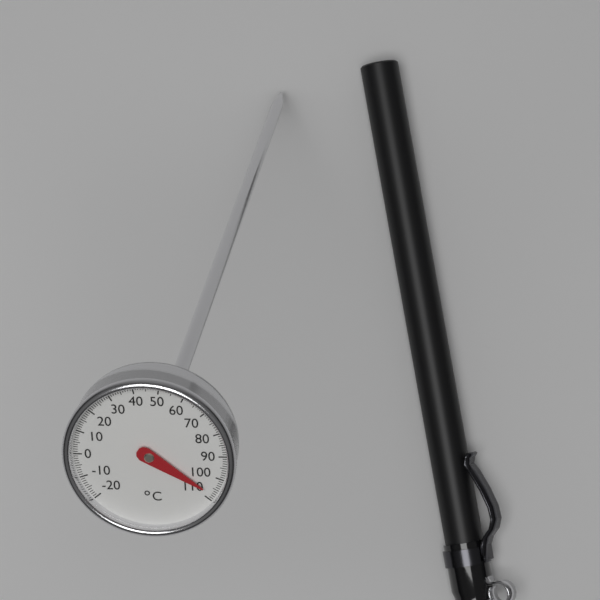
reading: 107 °C
